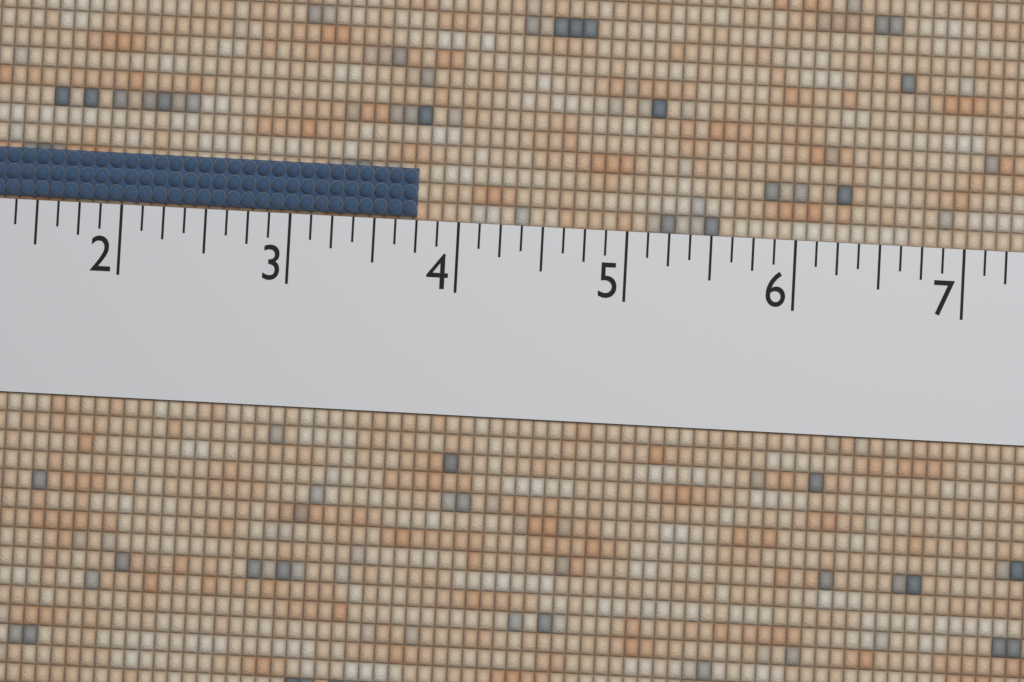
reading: 3.750 (no unit)
